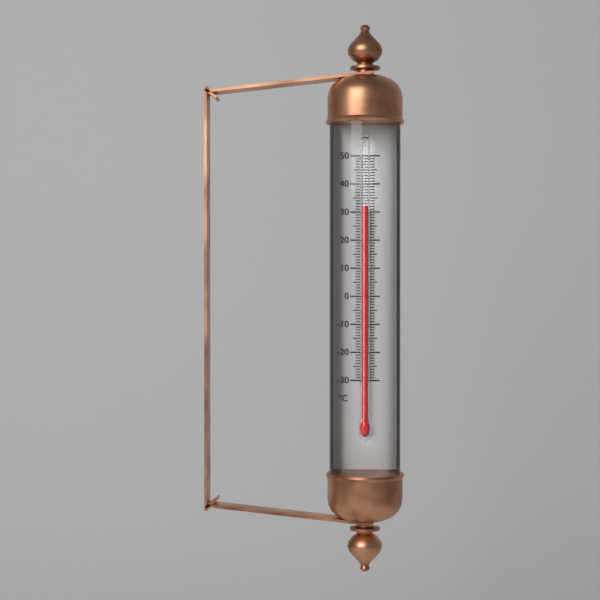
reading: 32 °C
